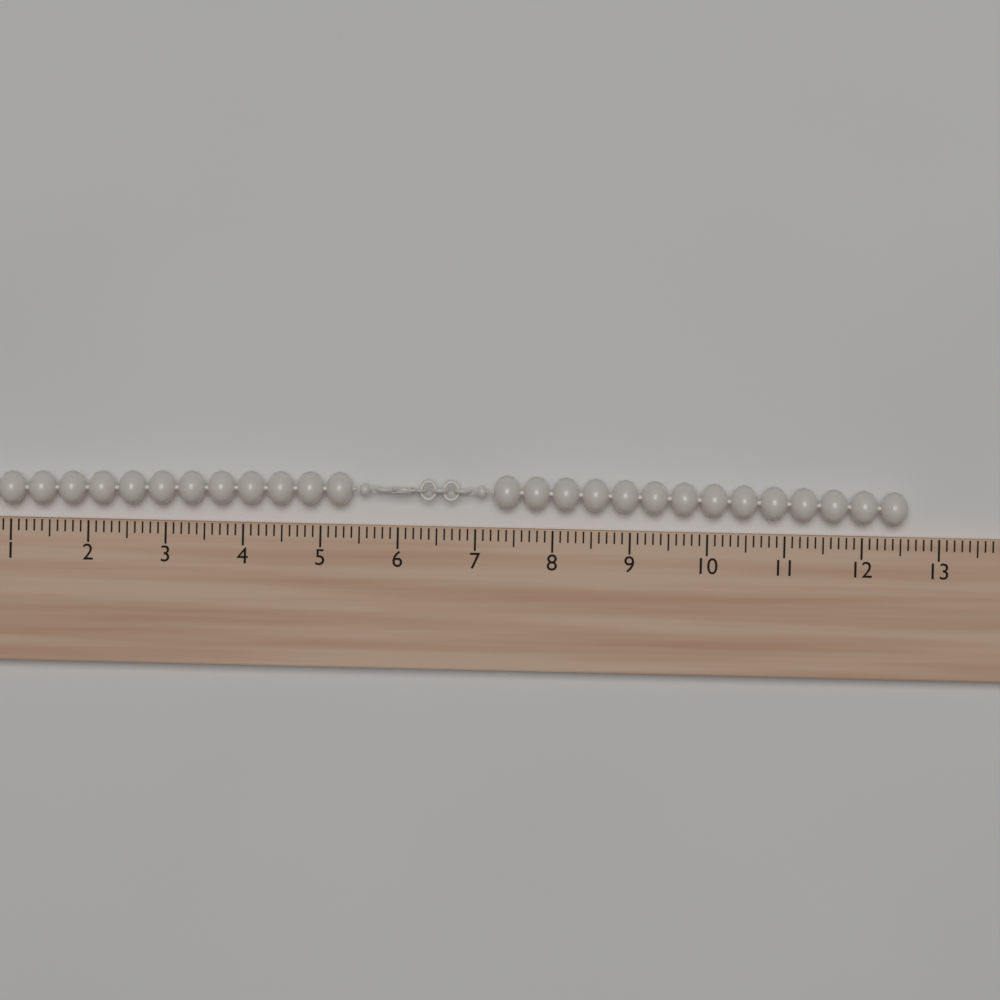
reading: 12.6 (no unit)
